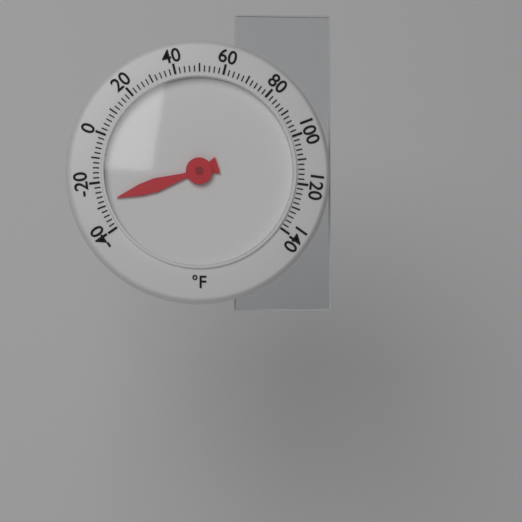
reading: -28 °F
